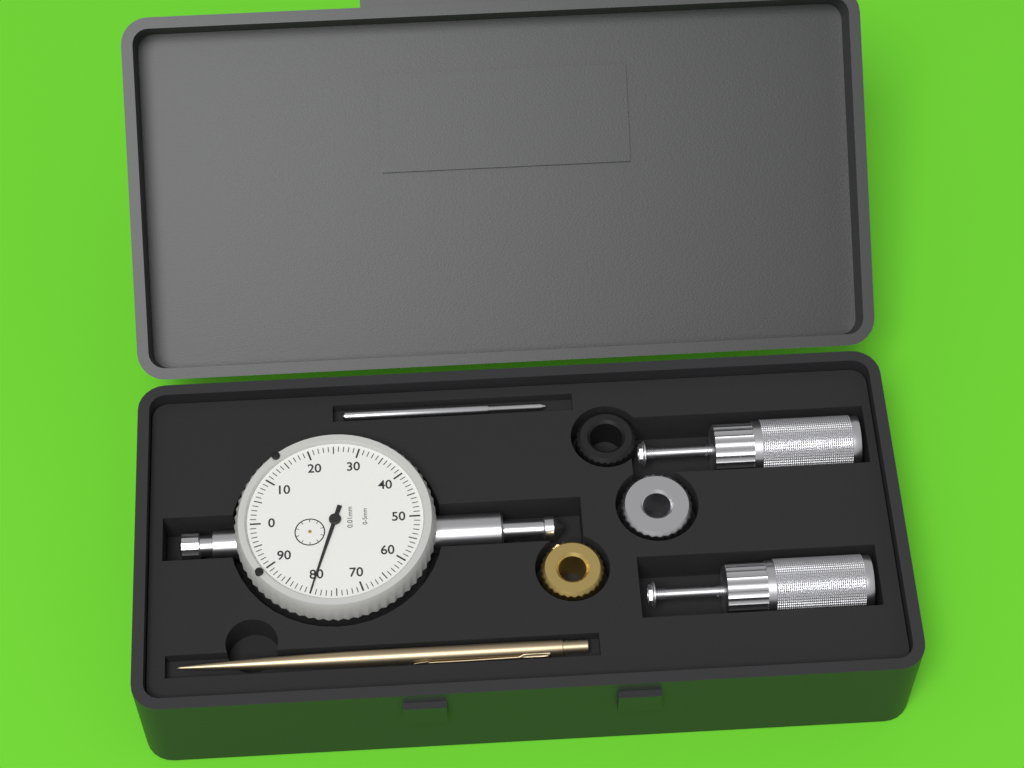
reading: 0.80 mm
